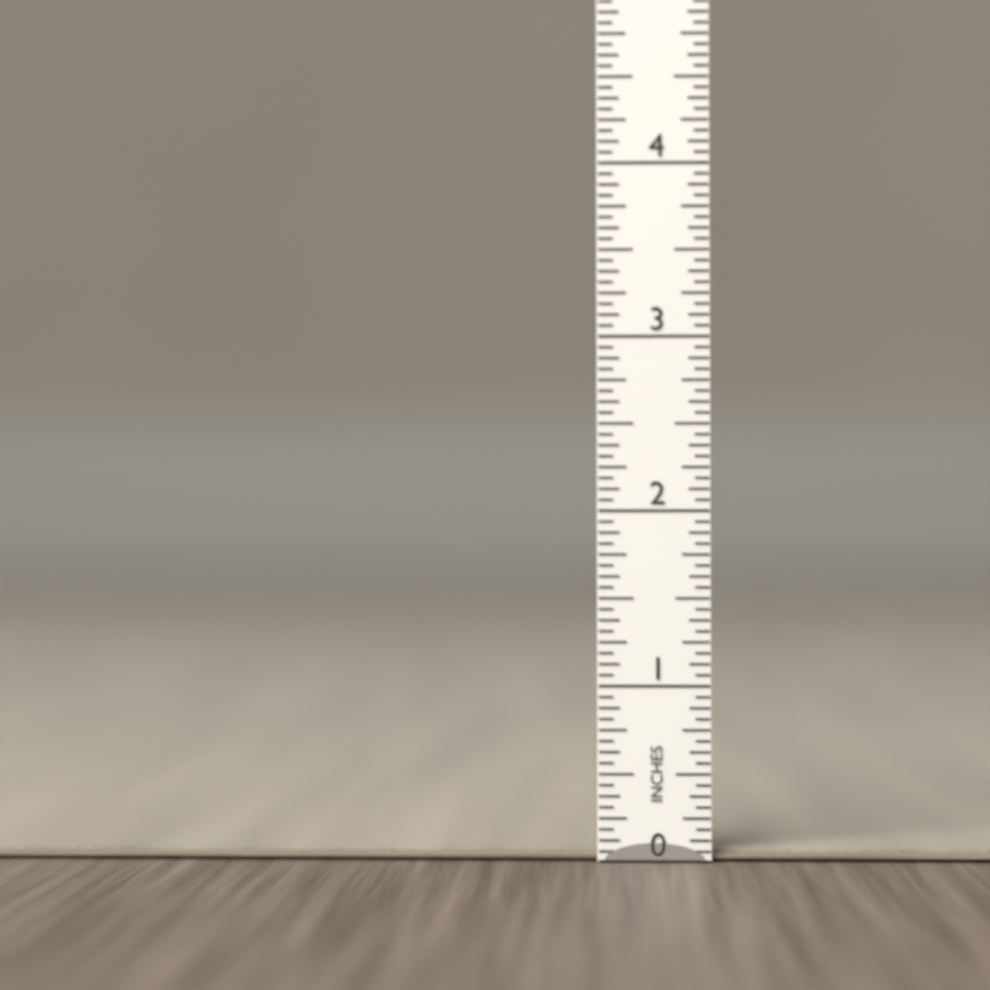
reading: 0.0625 in
